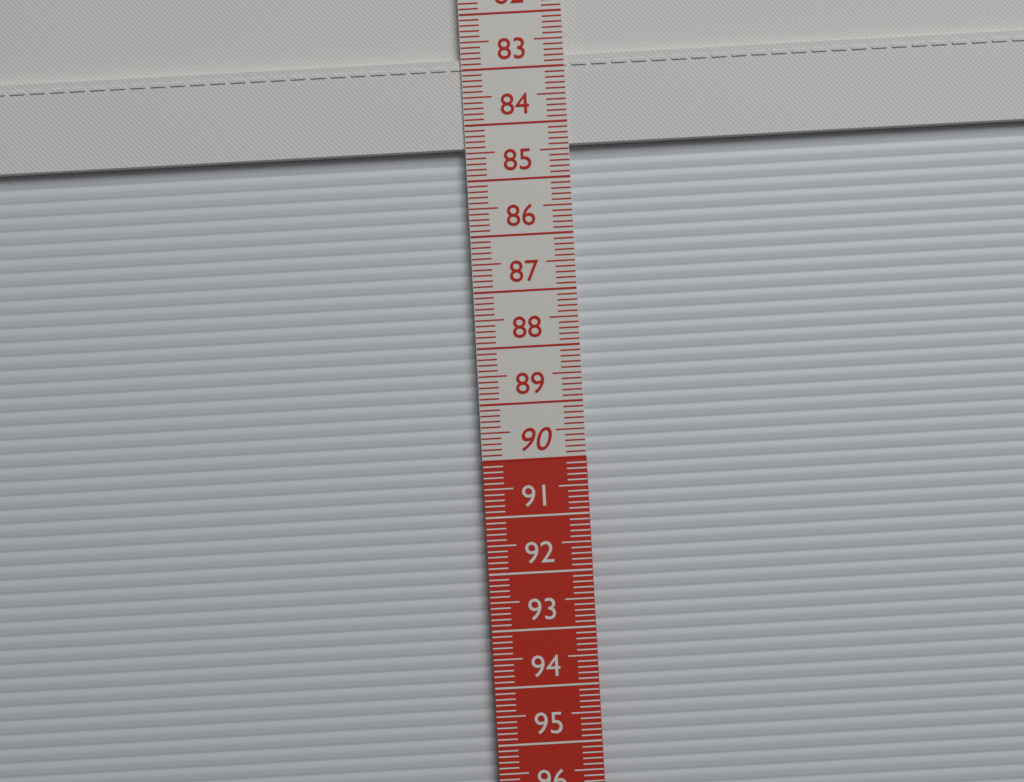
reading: 84.4 cm
